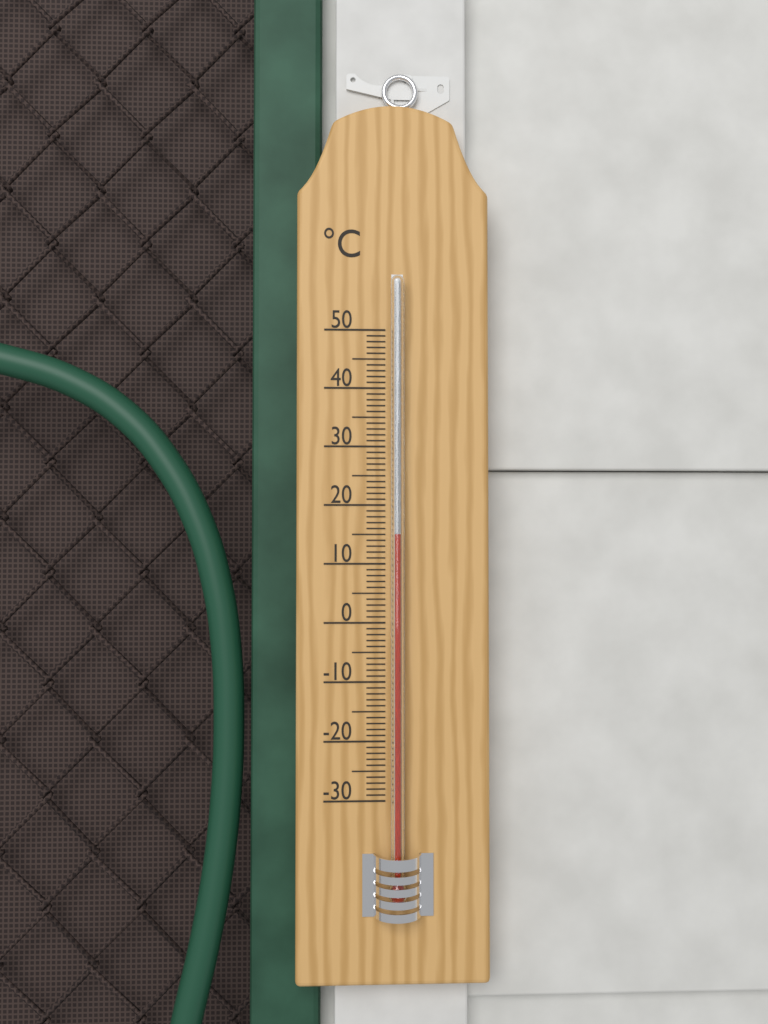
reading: 15 °C
